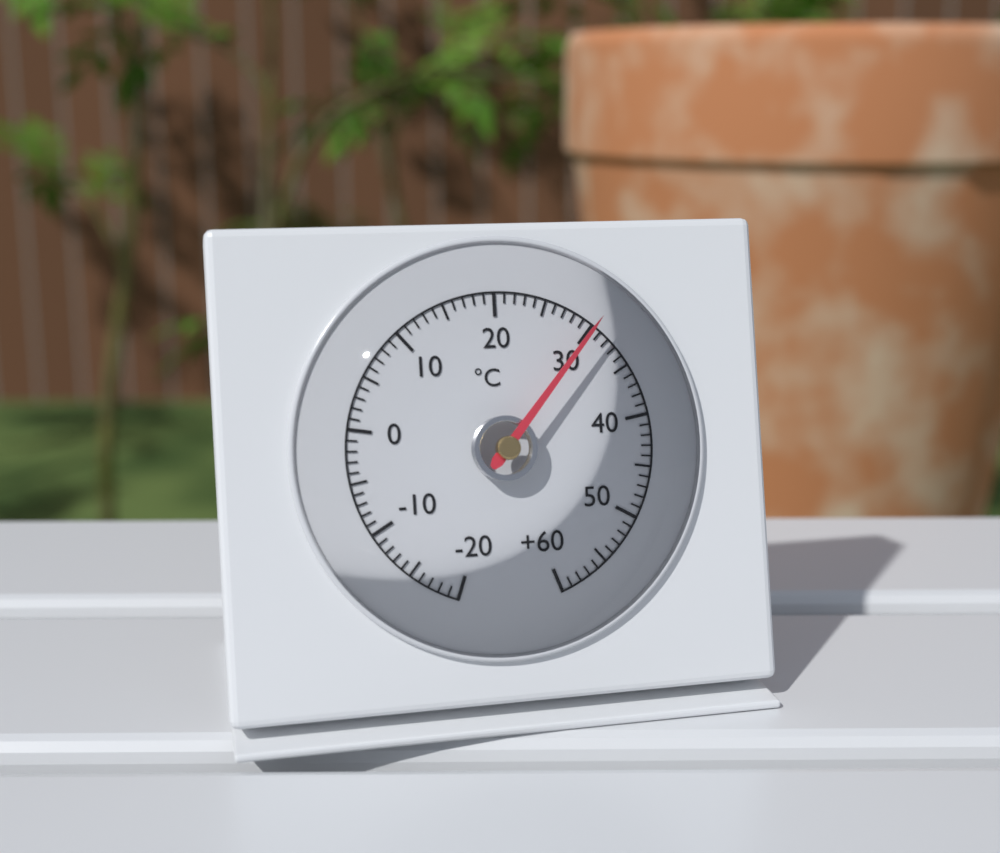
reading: 30 °C
